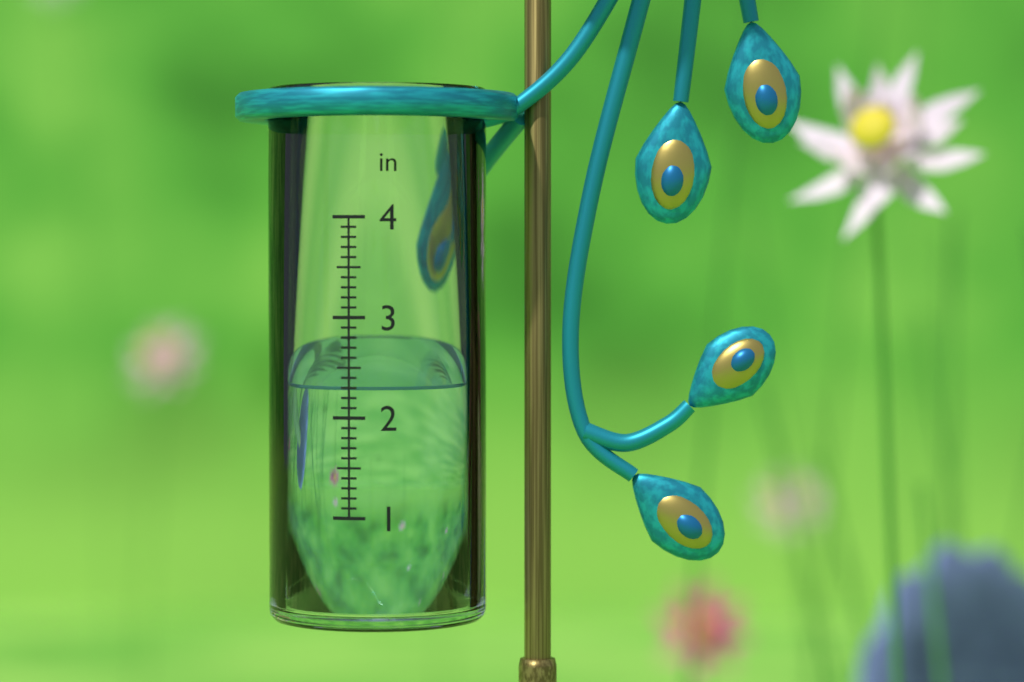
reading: 2.3 in
